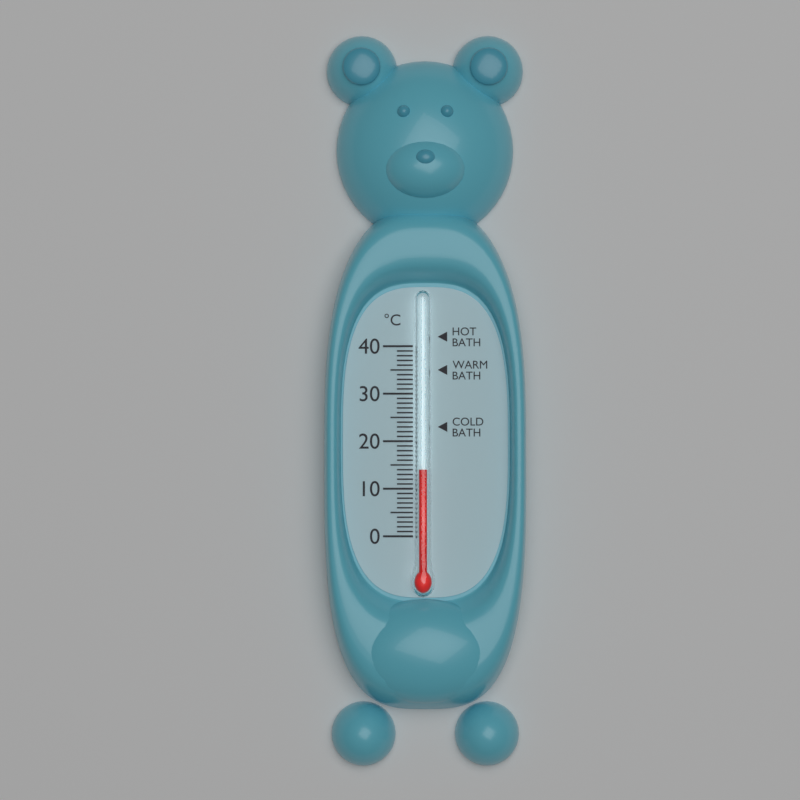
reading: 14 °C
